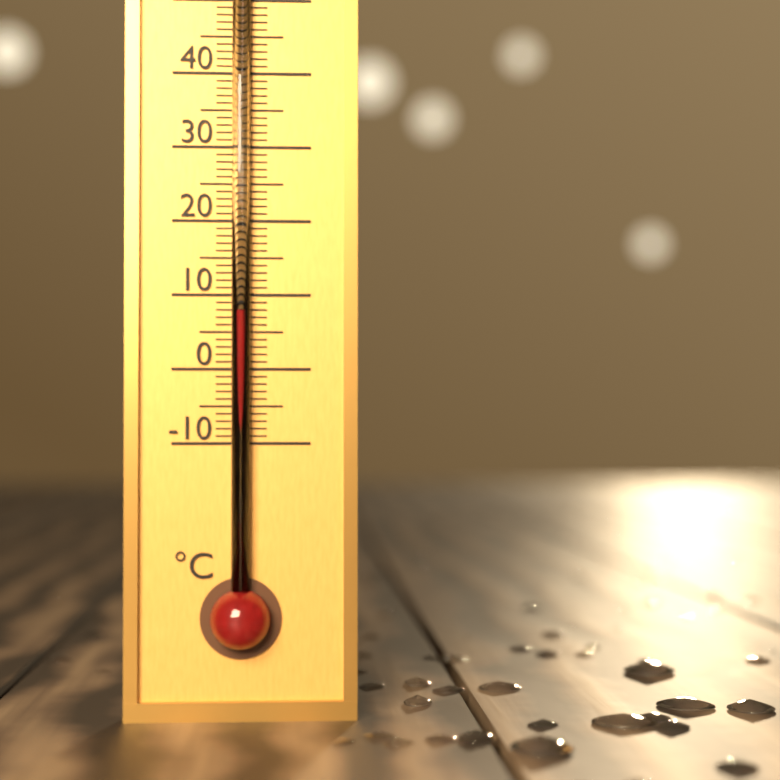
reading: 8 °C
